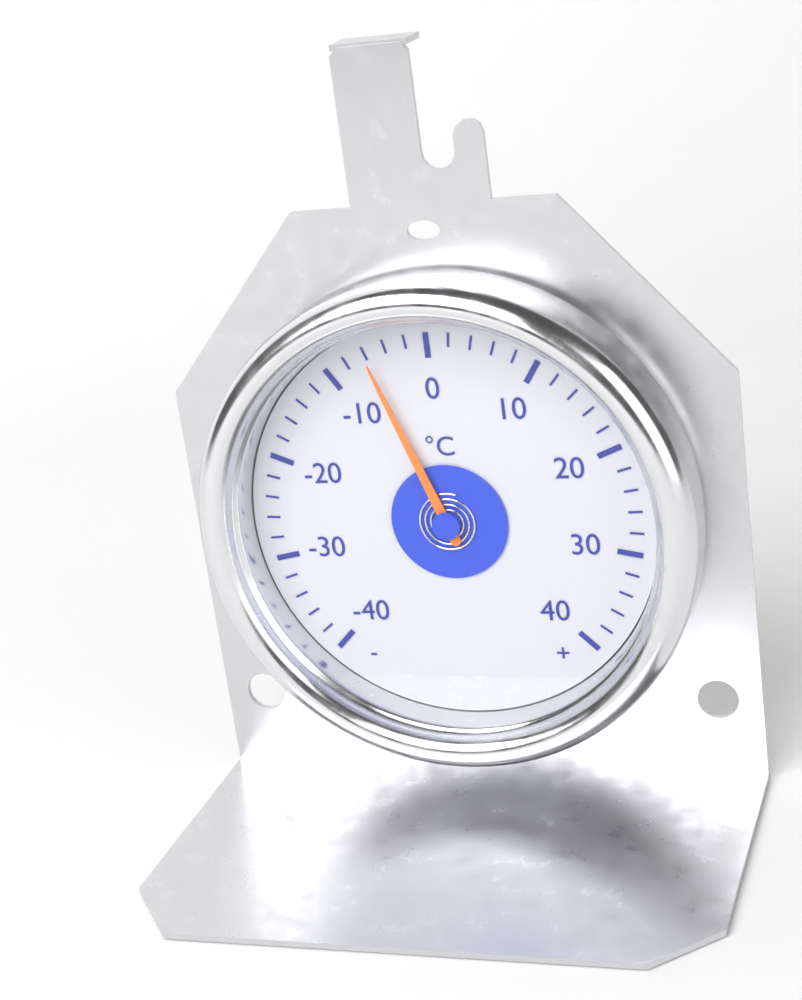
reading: -6 °C
